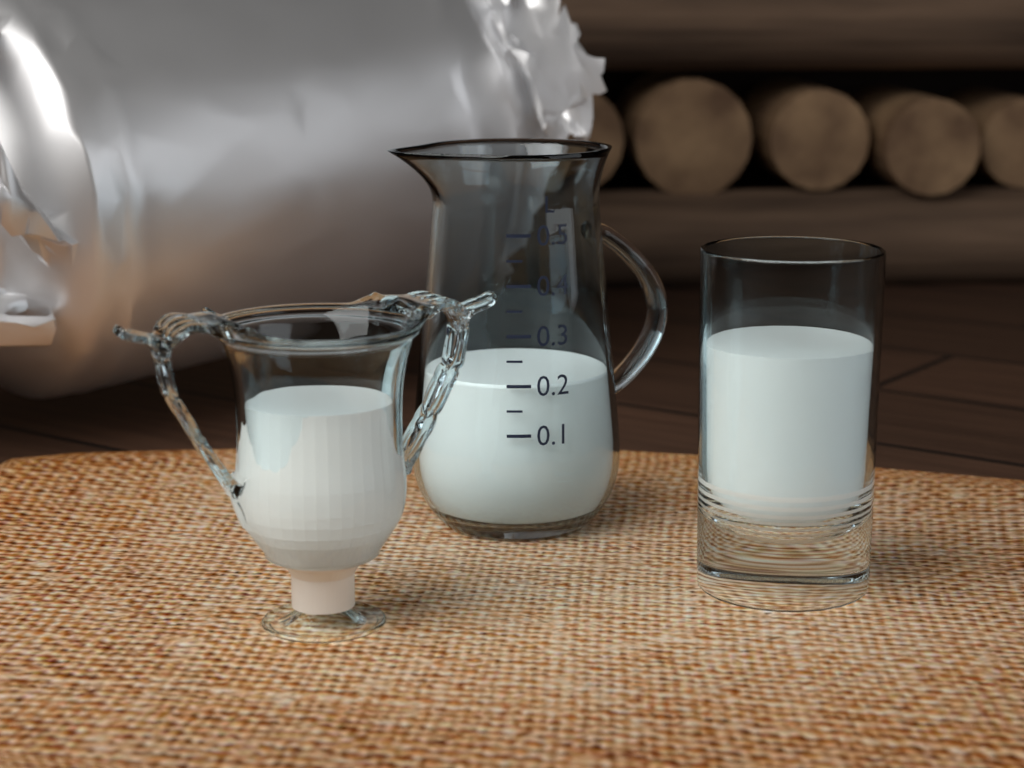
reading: 0.20 L
